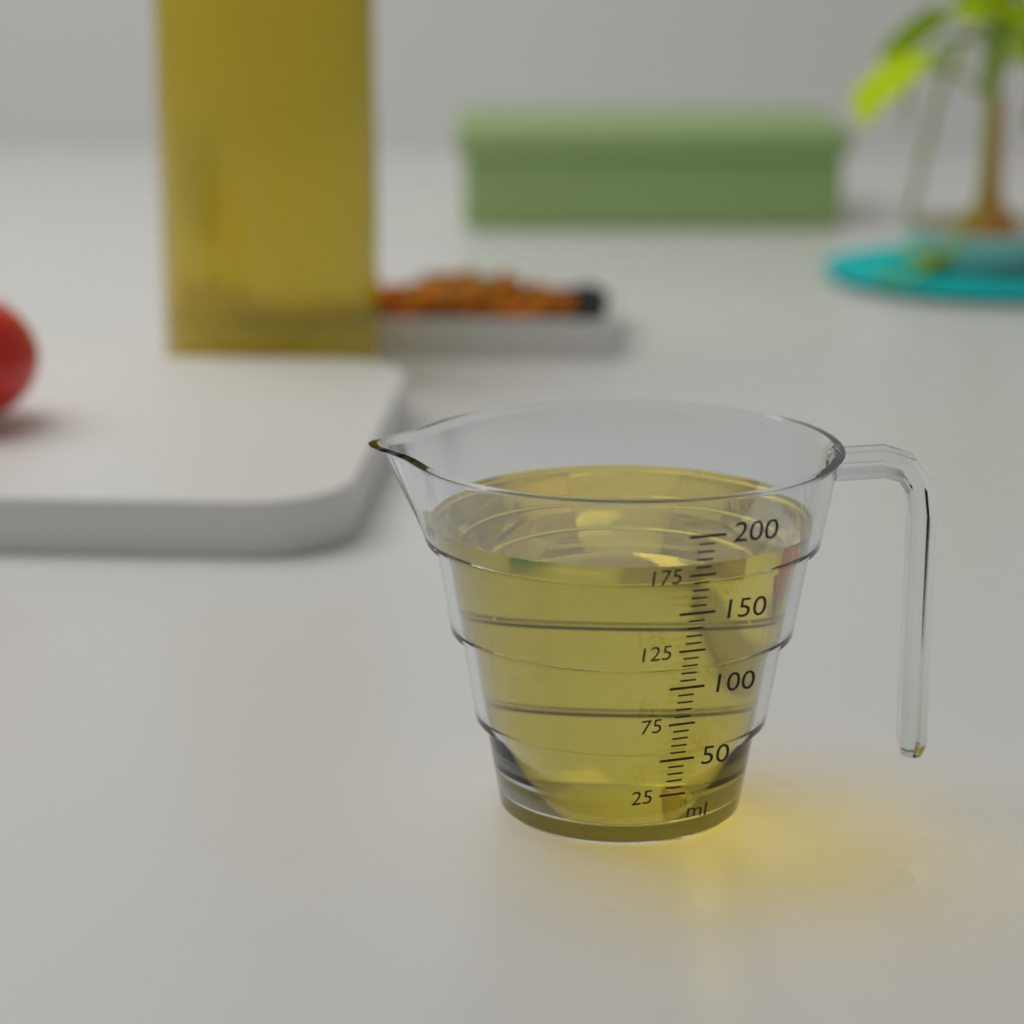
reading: 180 ml
